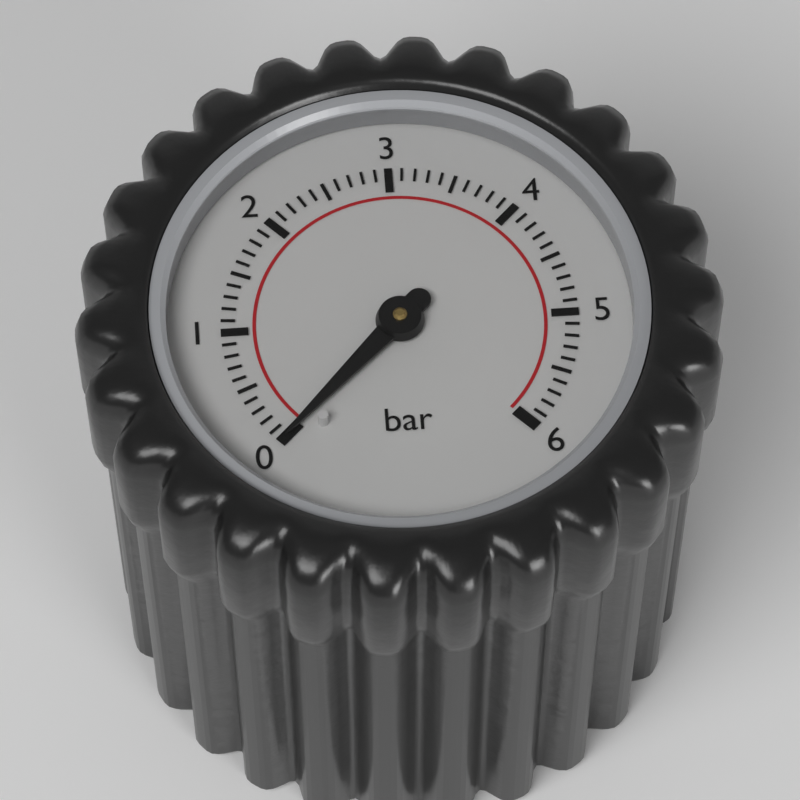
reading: 0.0 bar
